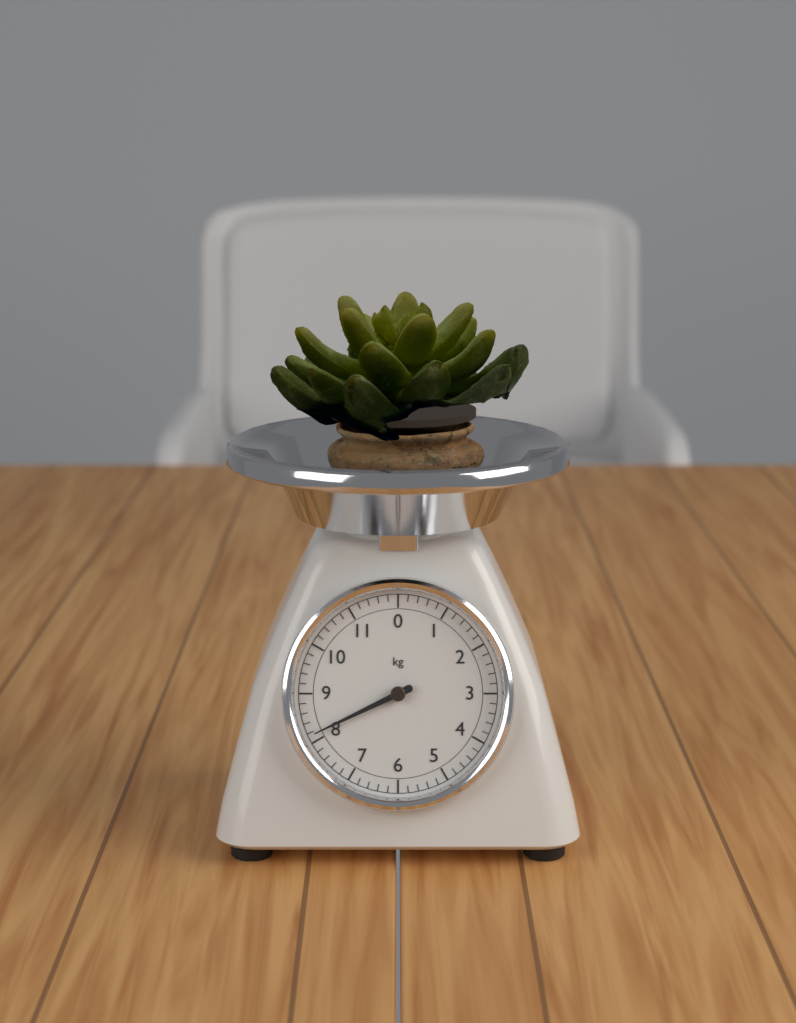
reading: 8.15 kg
